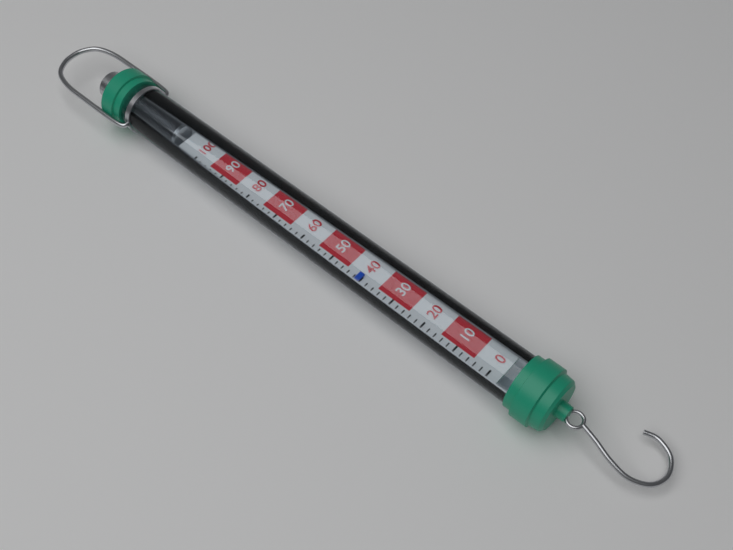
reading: 40 (no unit)
